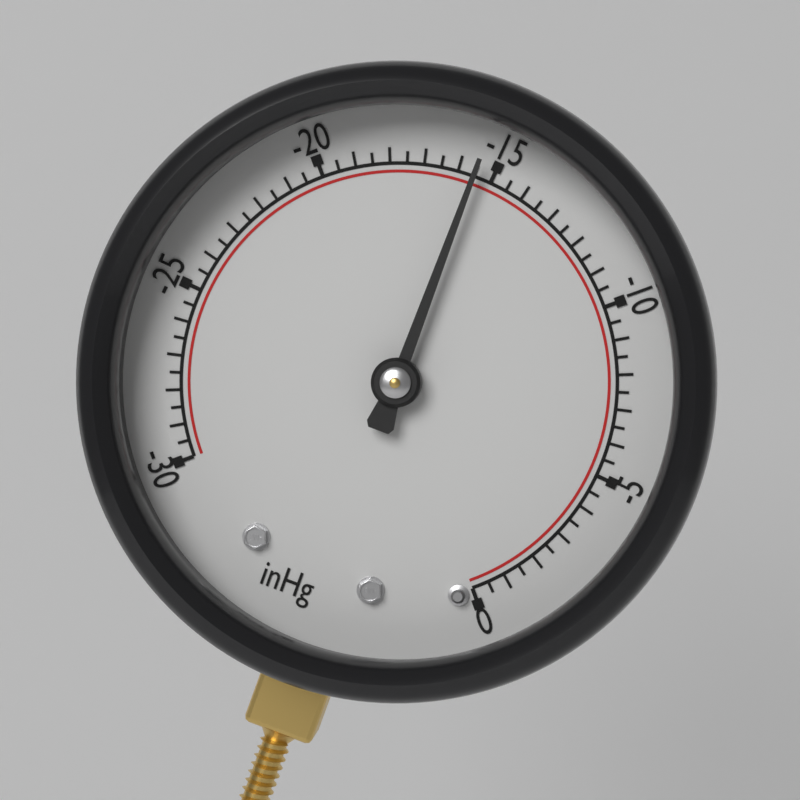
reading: -15.5 inHg
